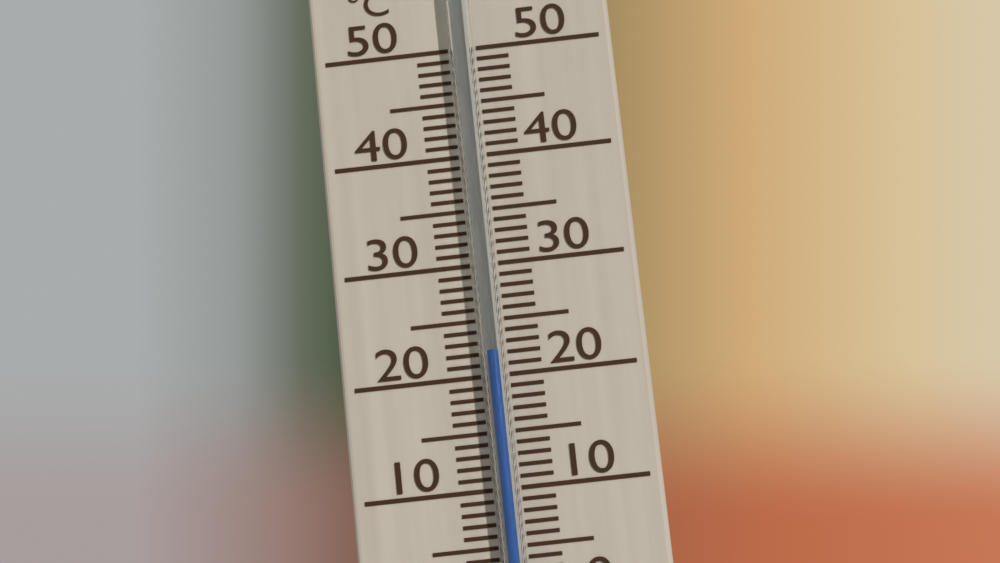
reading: 22 °C
